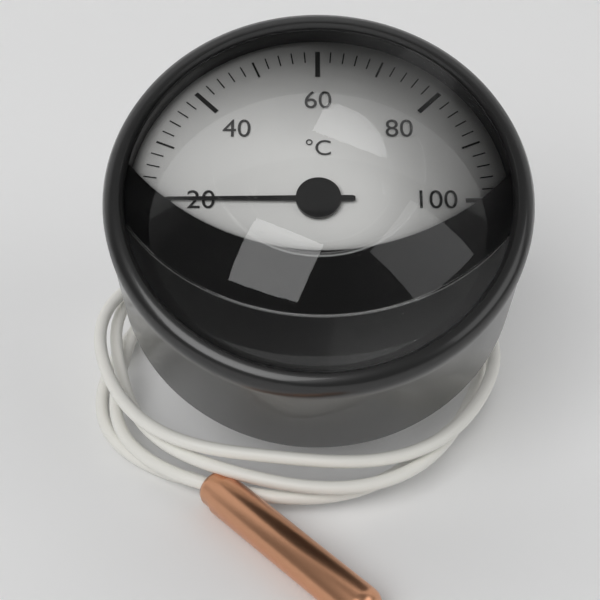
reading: 20 °C
